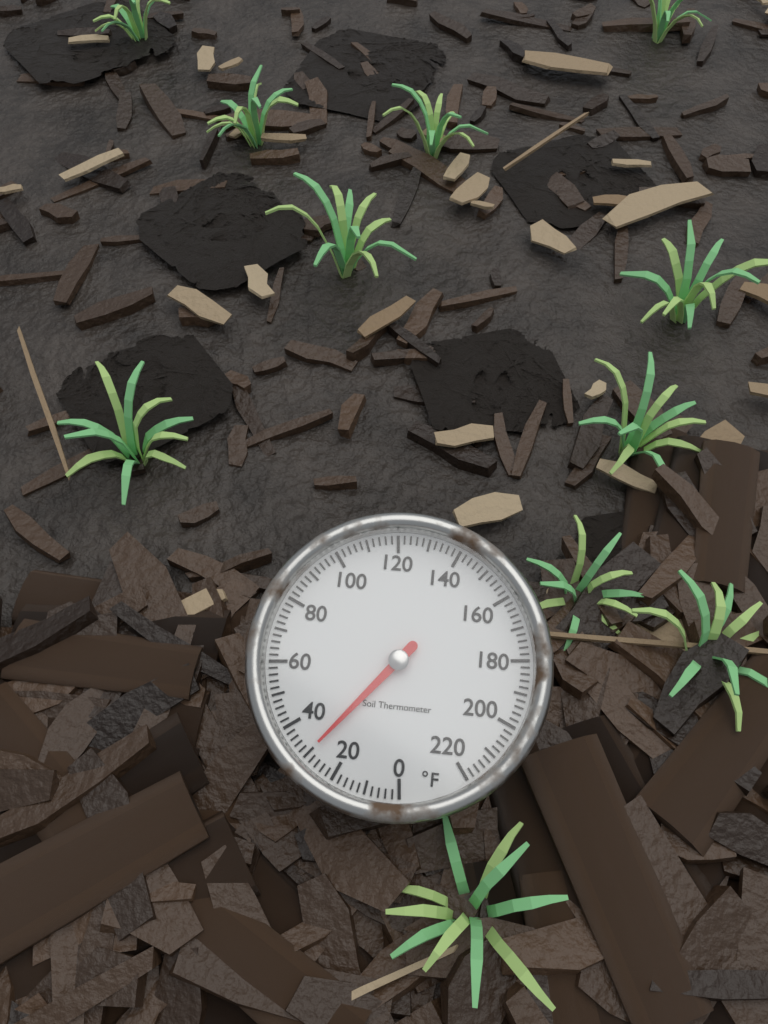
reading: 30 °F
